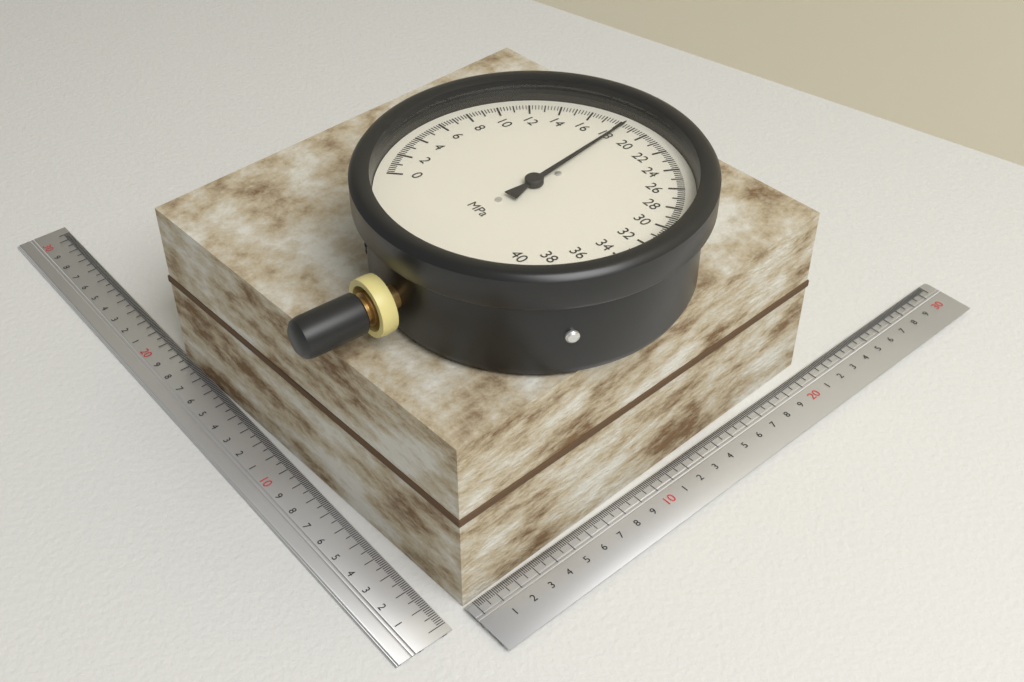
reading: 18.4 MPa
